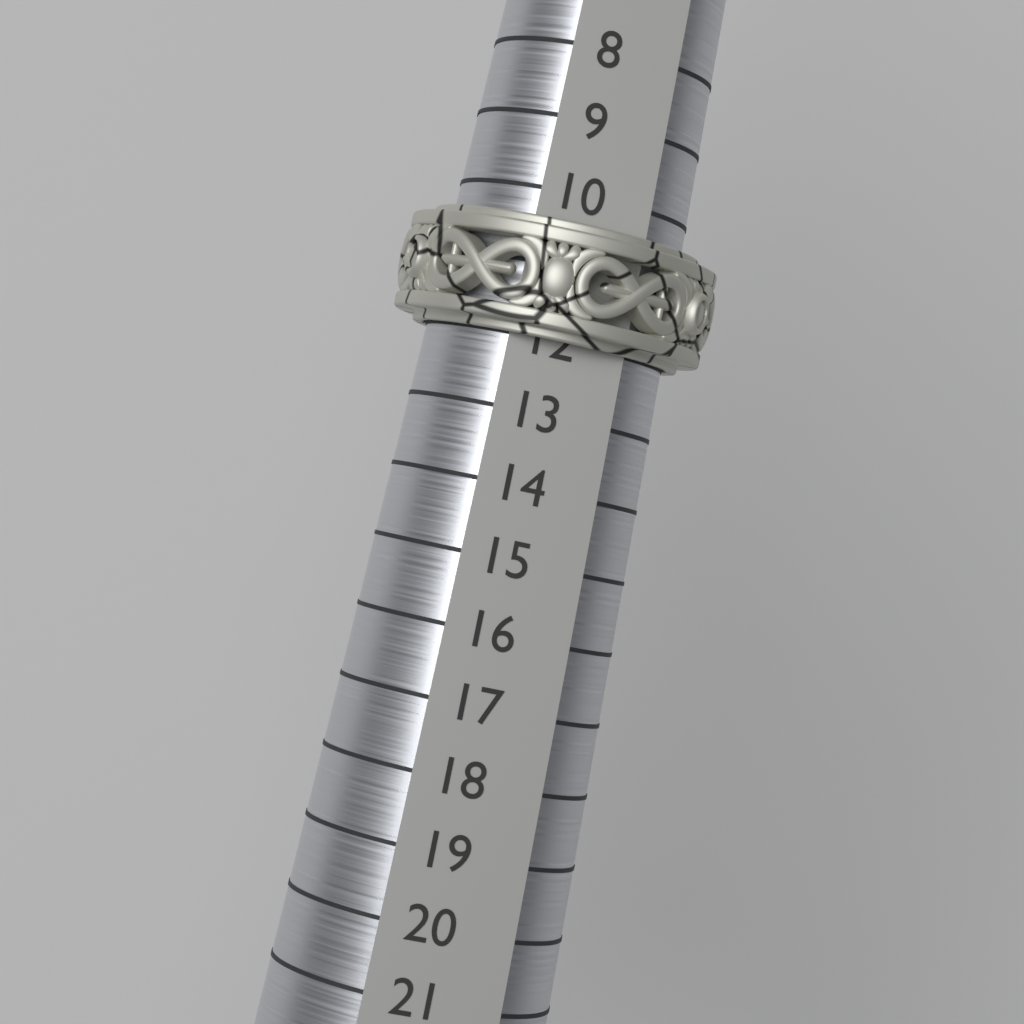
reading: 12 (no unit)
